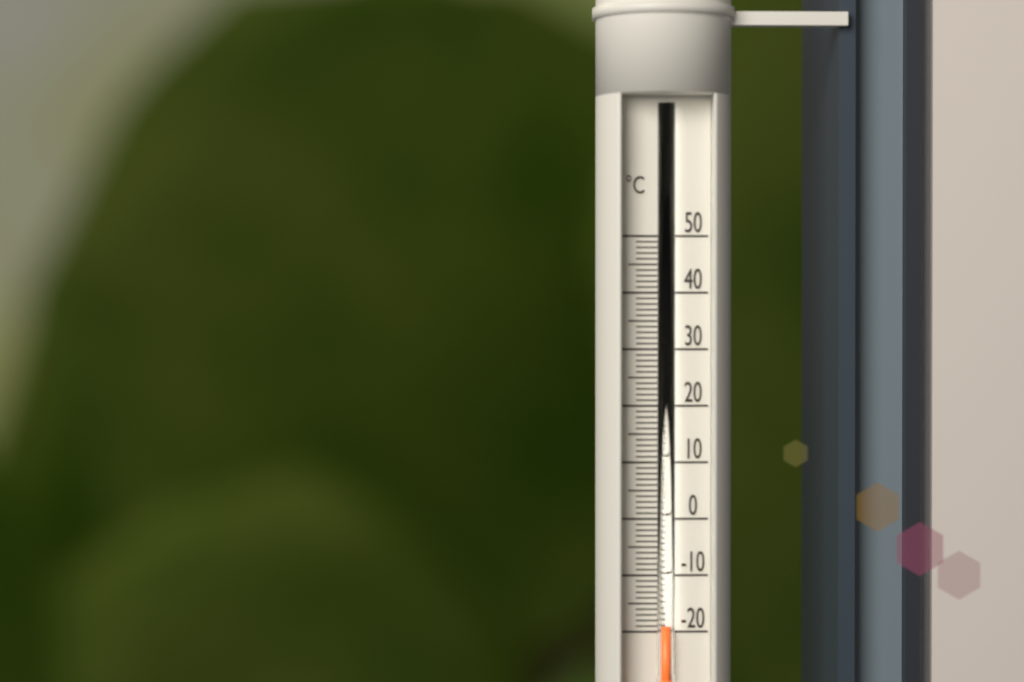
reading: -19 °C
